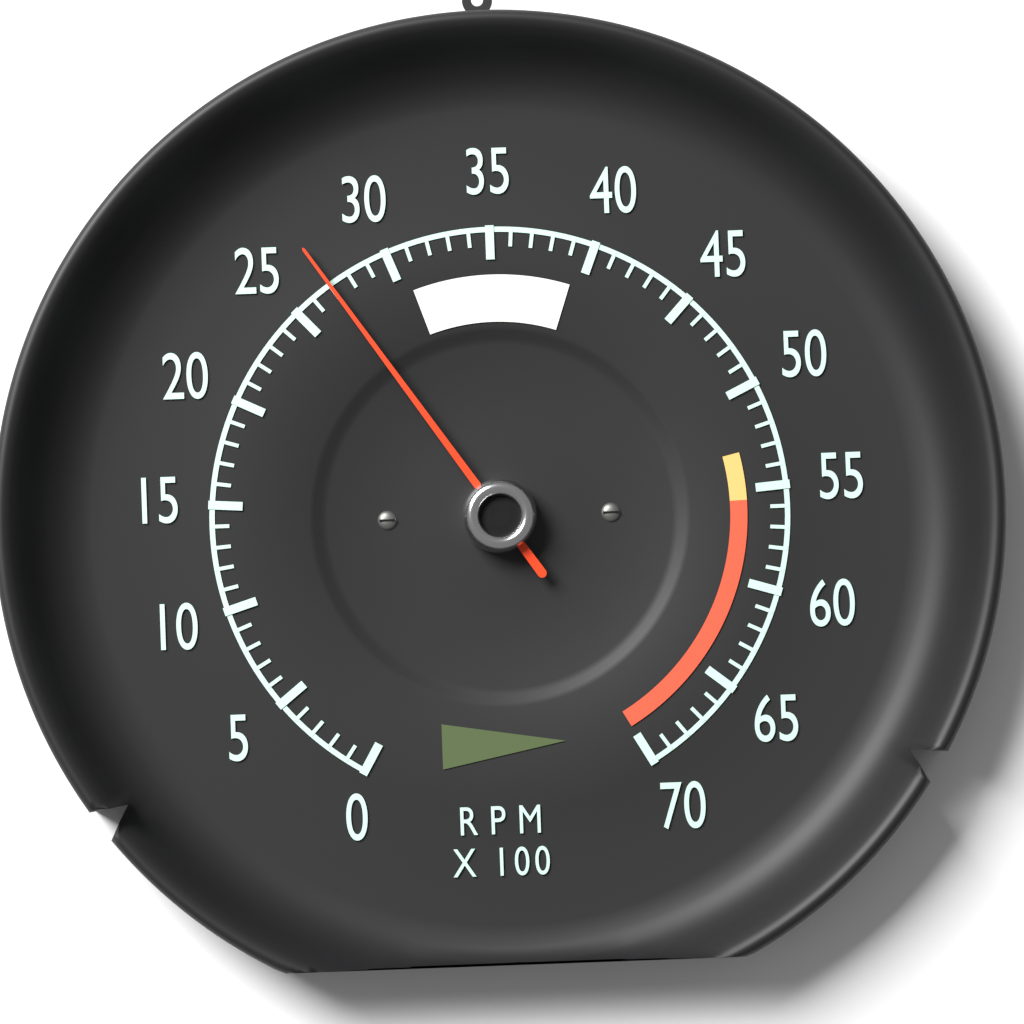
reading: 2700 RPM
